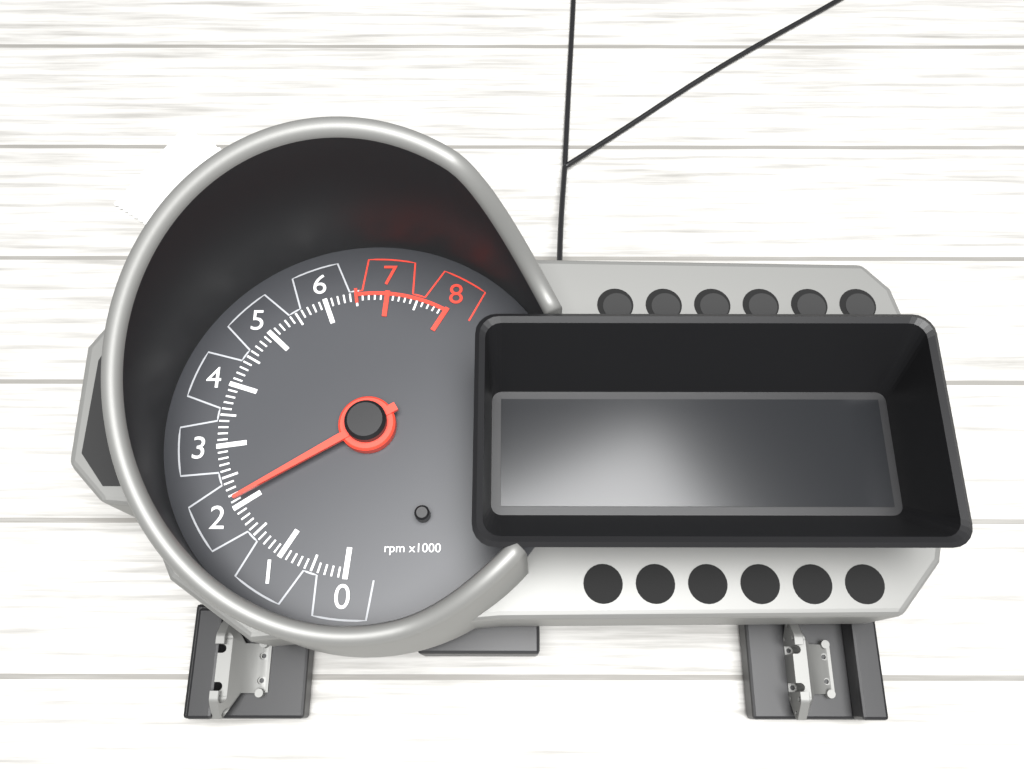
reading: 2100 rpm
